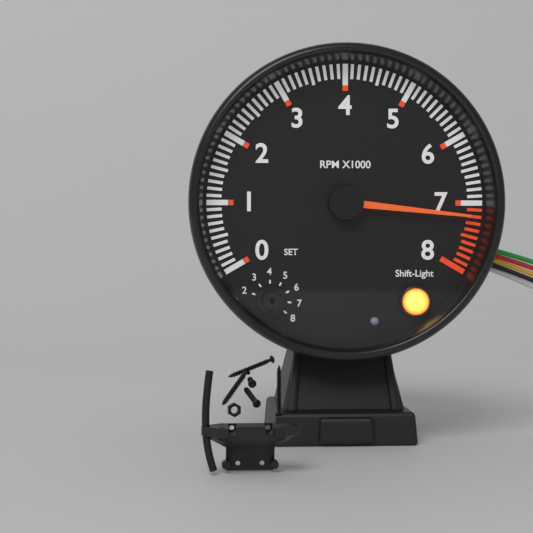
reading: 7200 RPM
